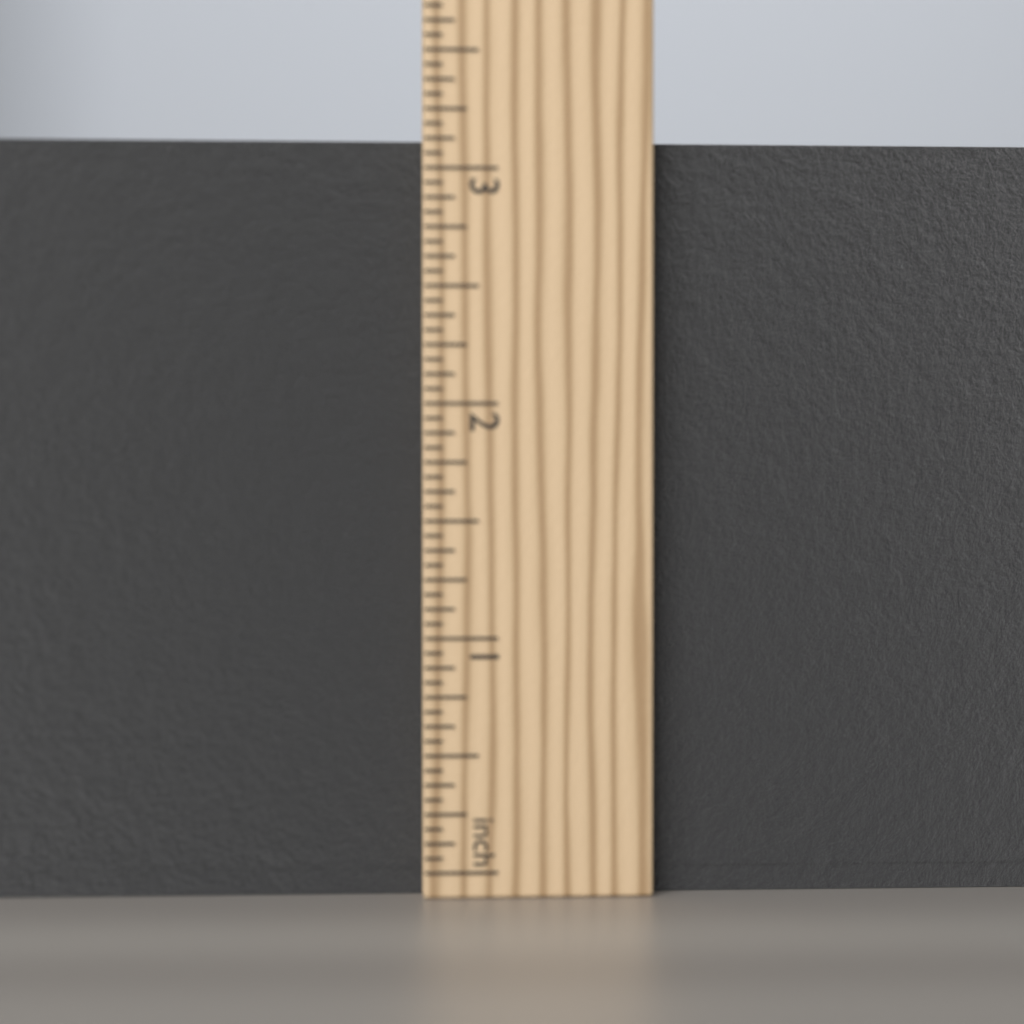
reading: 3.1250 in
